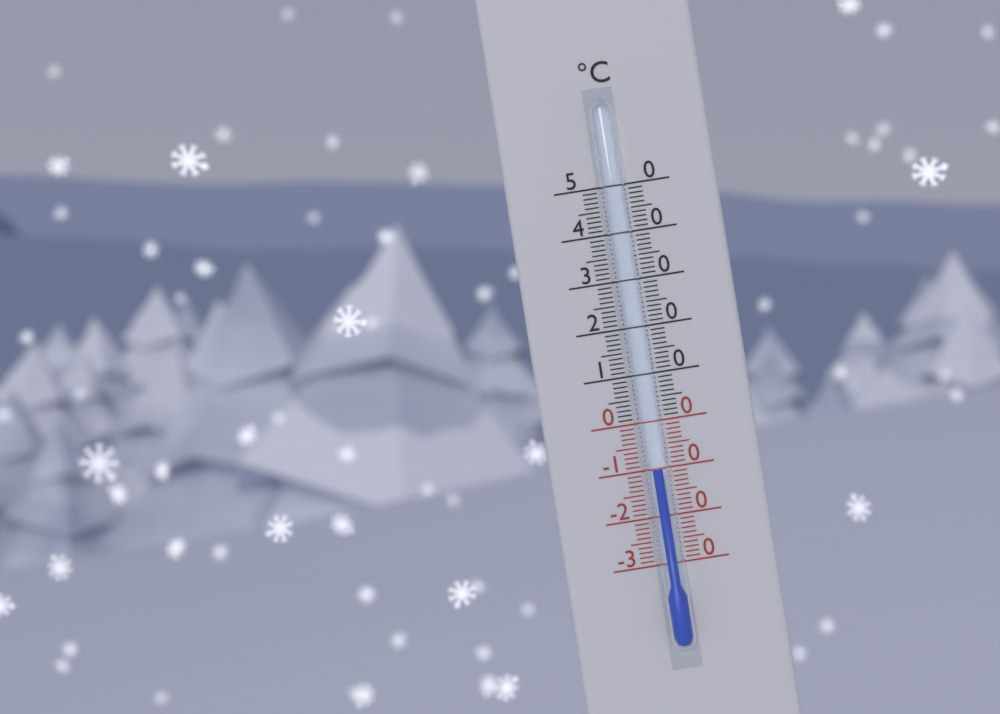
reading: -10 °C
